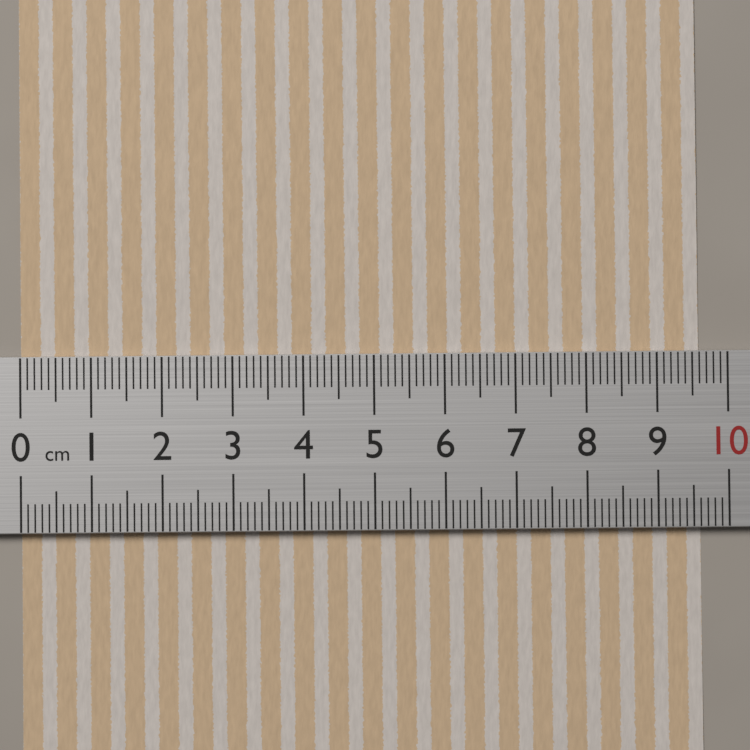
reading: 9.6 cm
